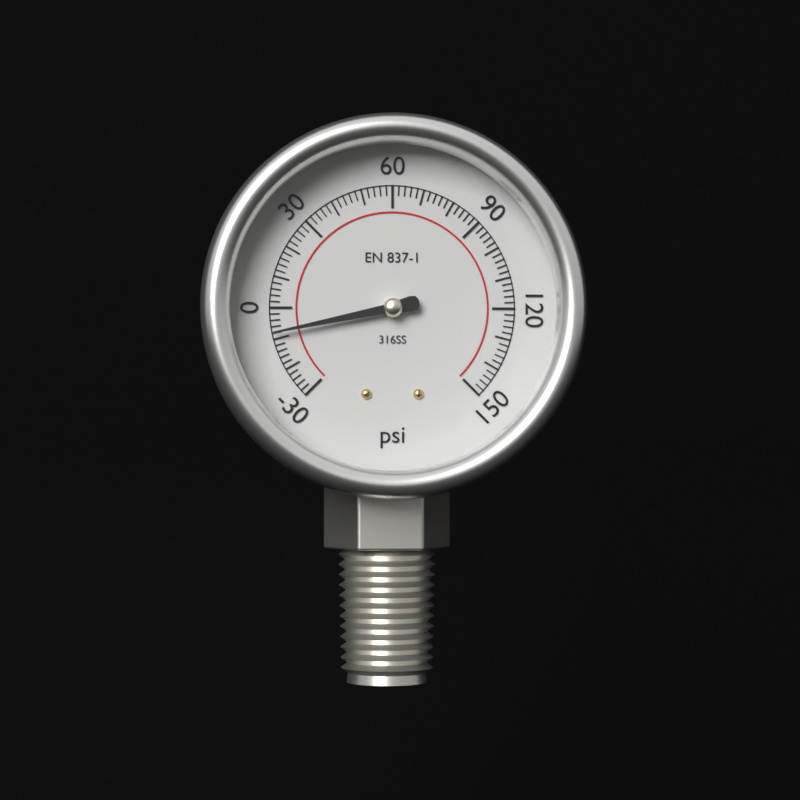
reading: -8 psi
